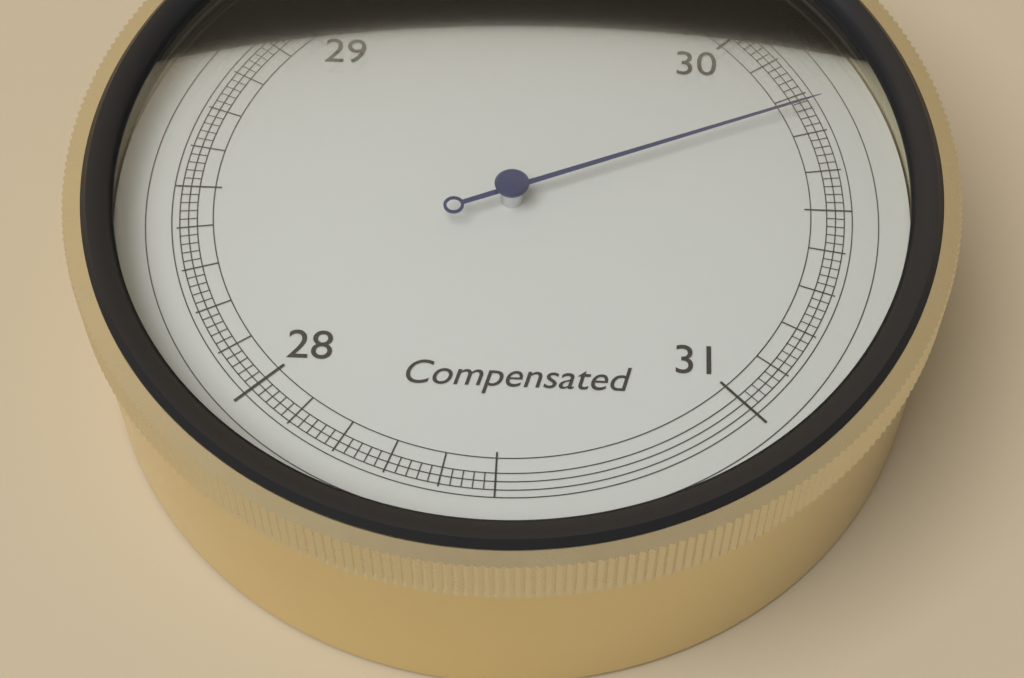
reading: 30.24 inHg
